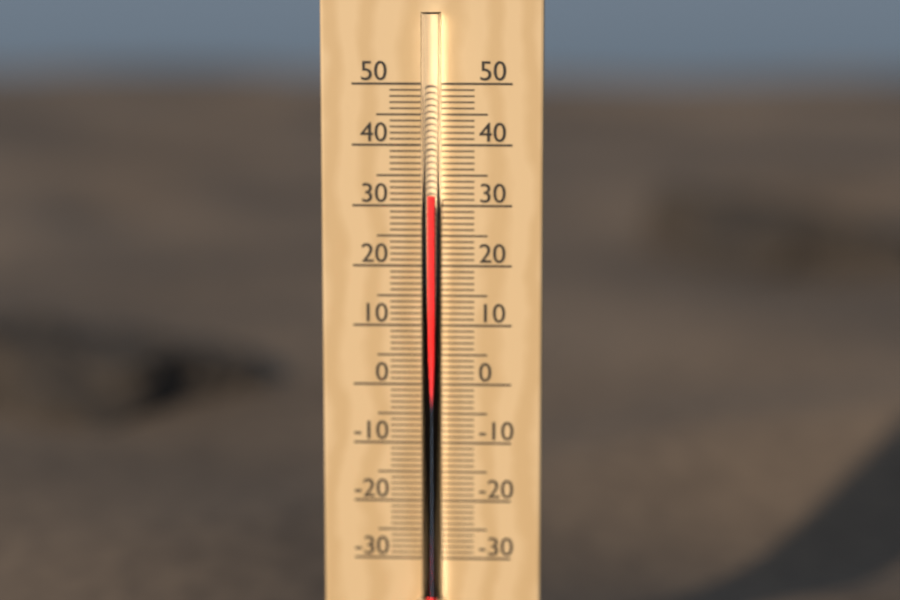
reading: 32 °C
